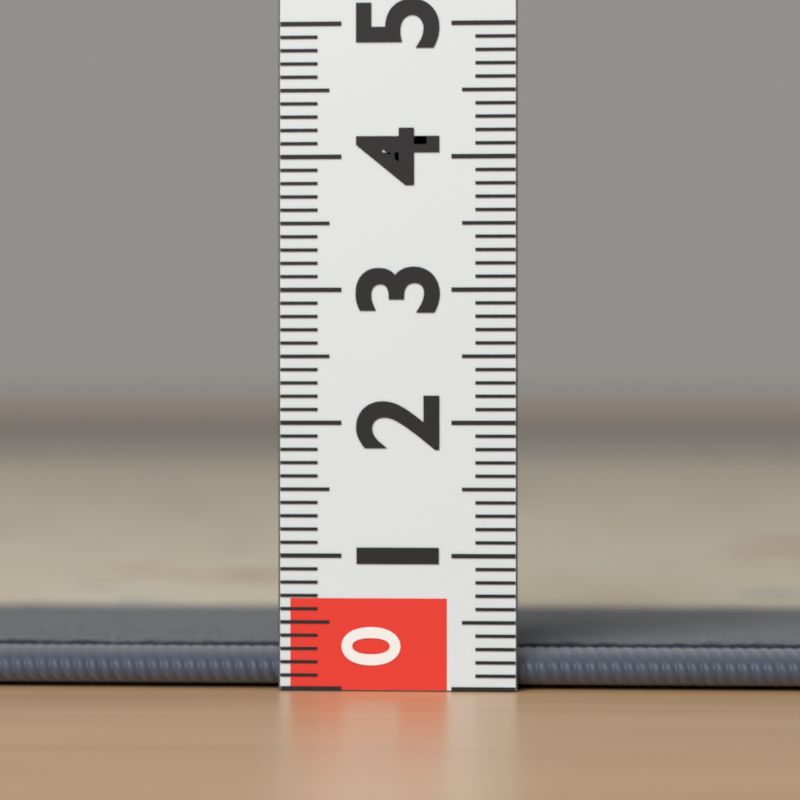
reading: 0.3 (no unit)
